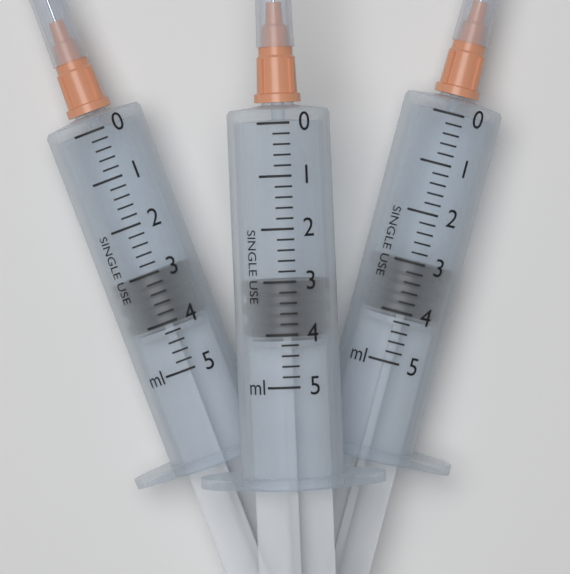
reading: 3.0 ml
